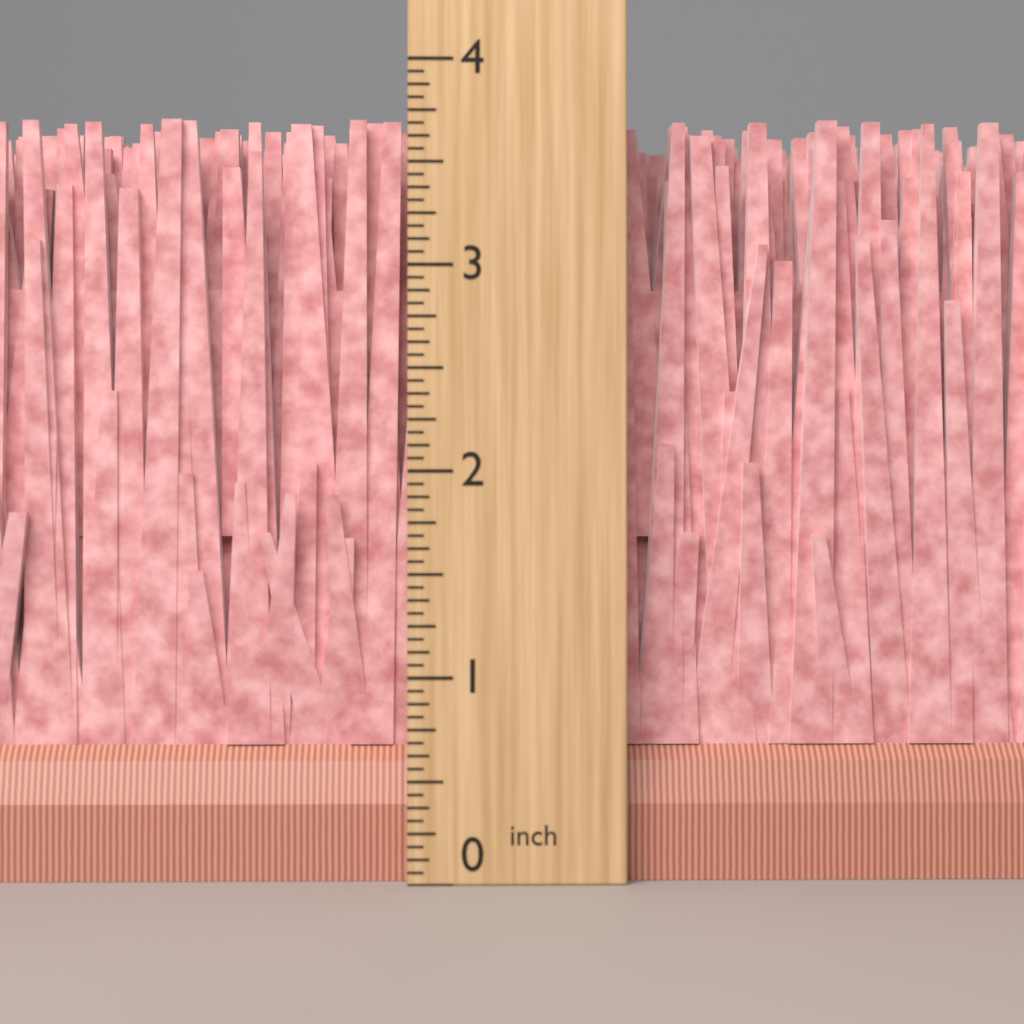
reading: 3.7500 inch
